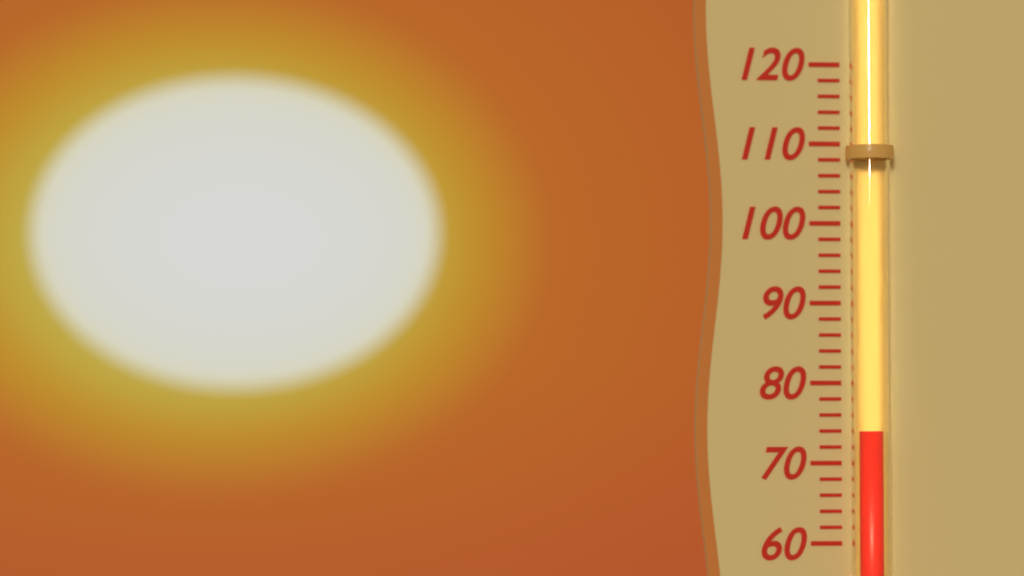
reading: 74 (no unit)
